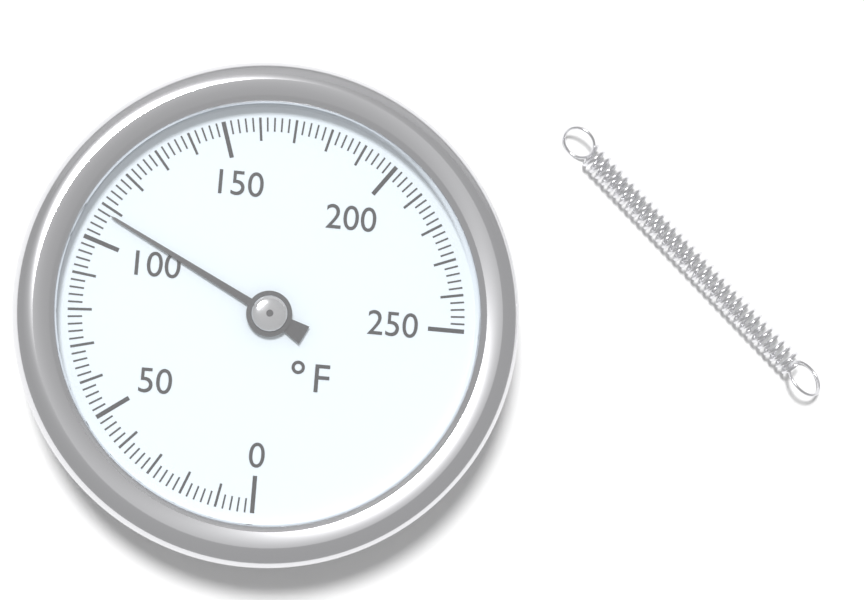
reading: 108 °F
